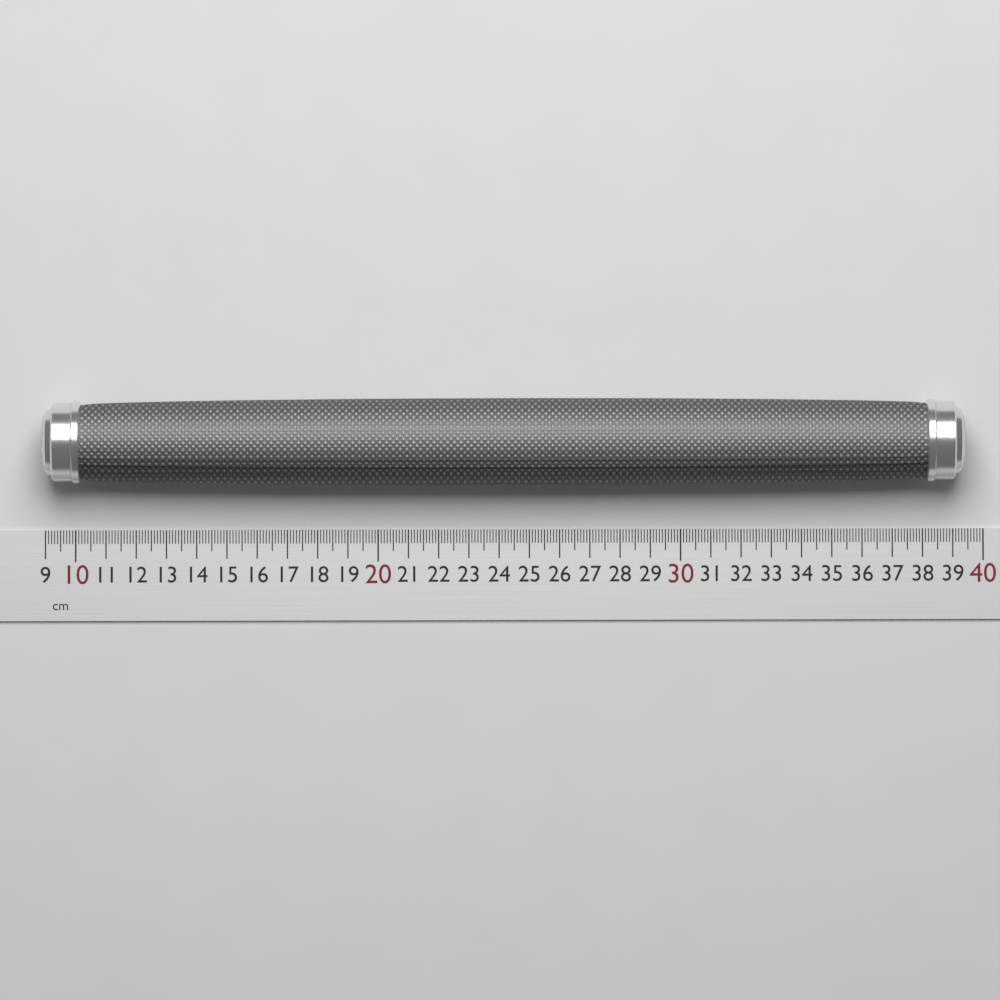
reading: 39.3 cm
